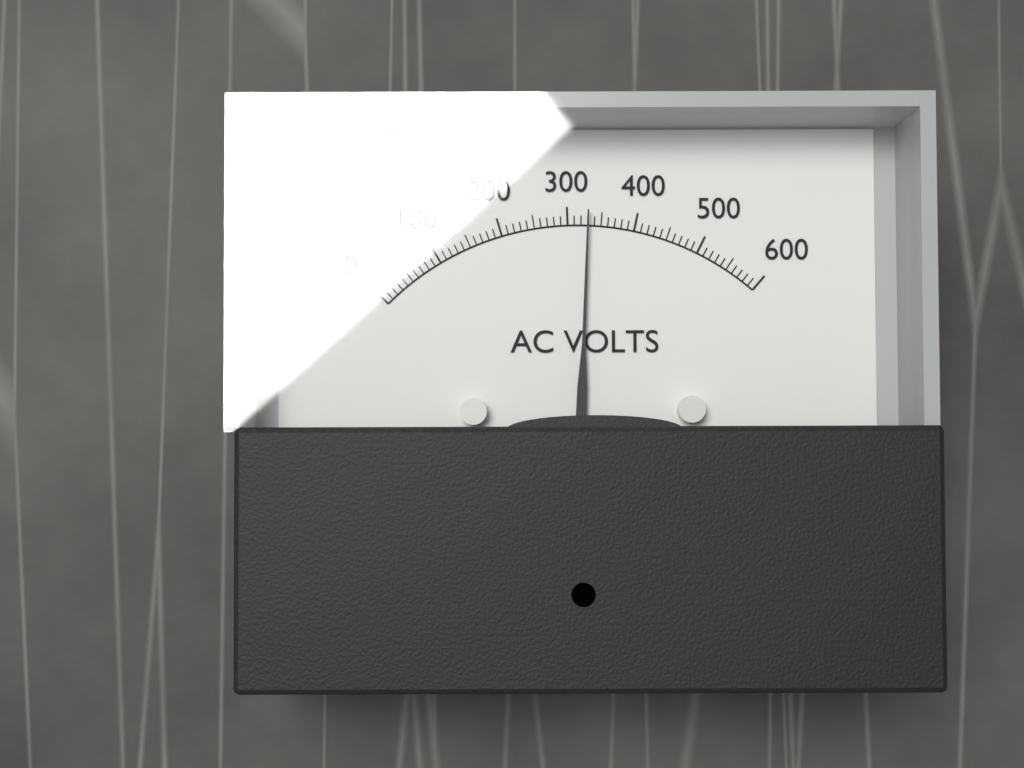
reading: 330 V
